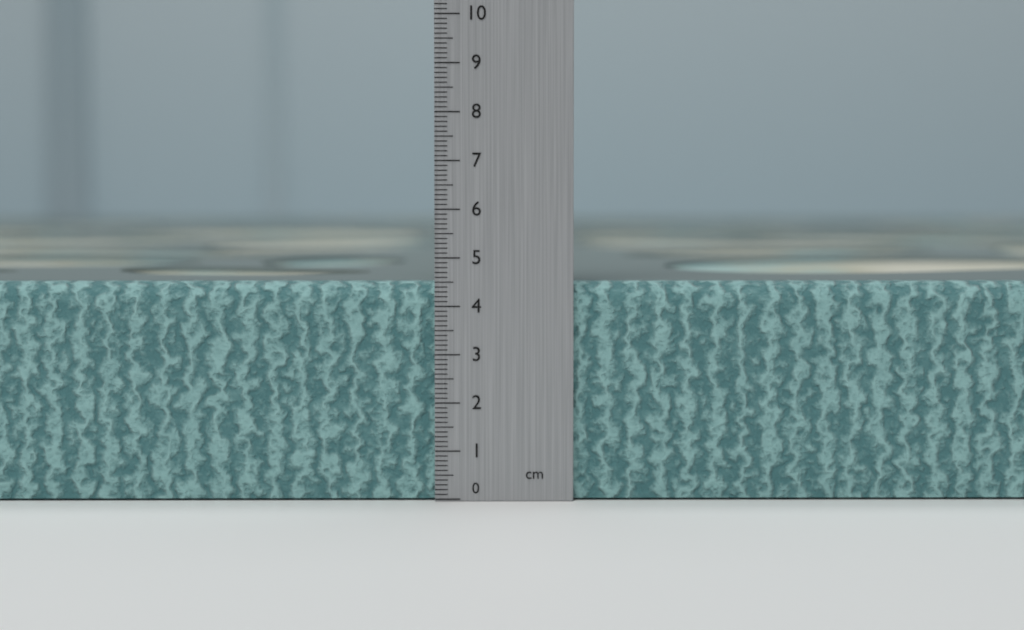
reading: 4.5 cm
